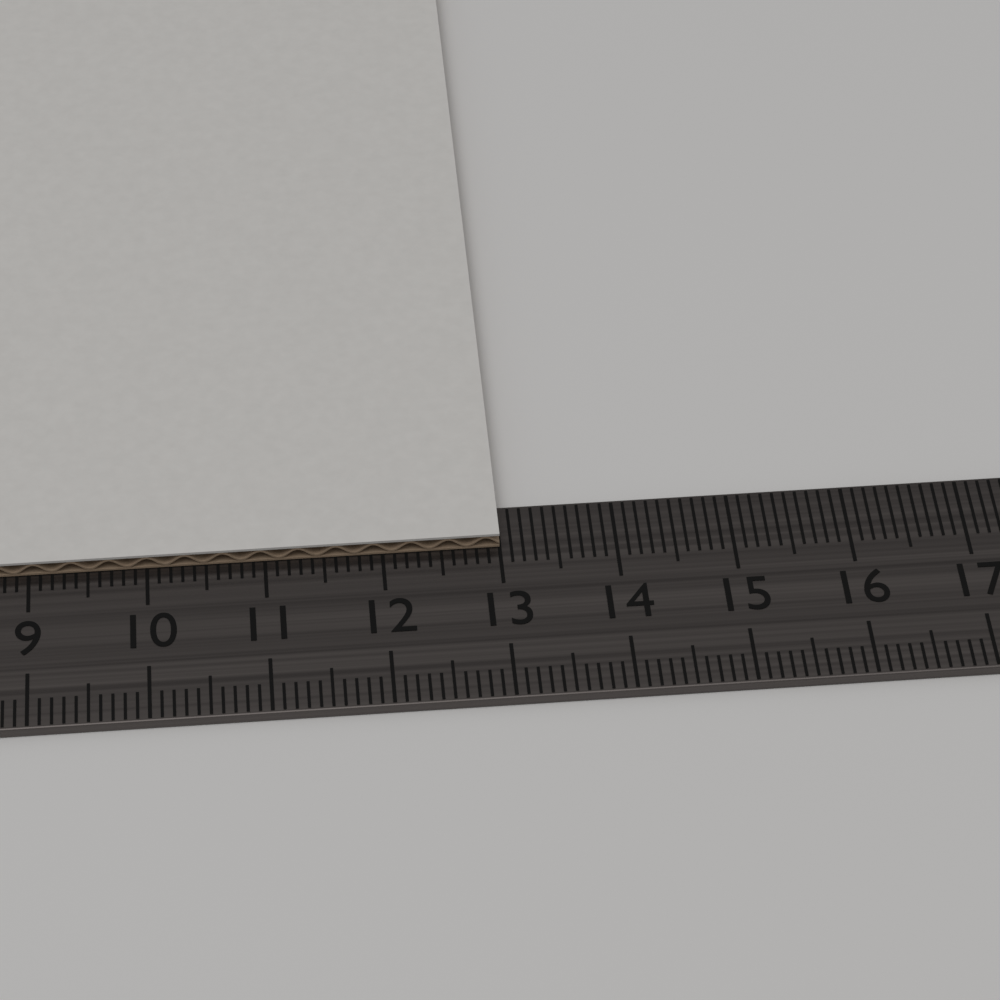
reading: 13.0 cm
